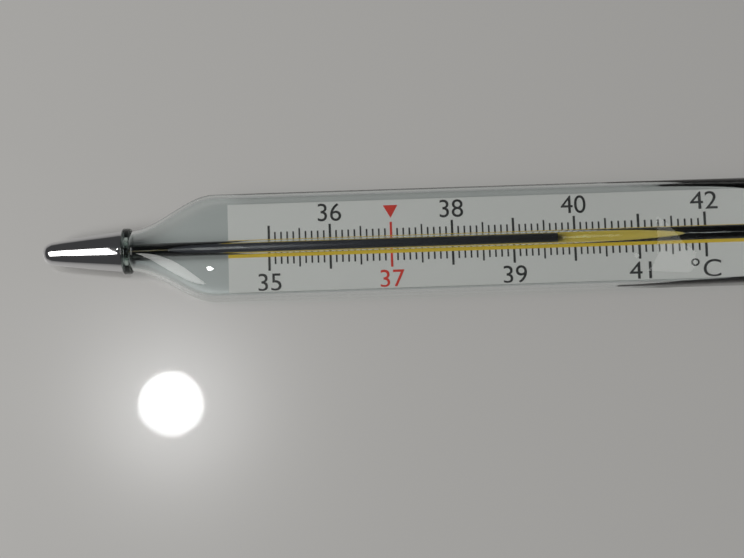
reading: 39.7 °C
